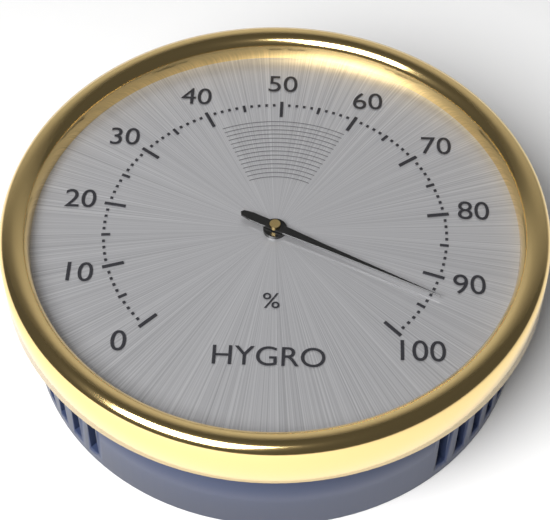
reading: 93 %
